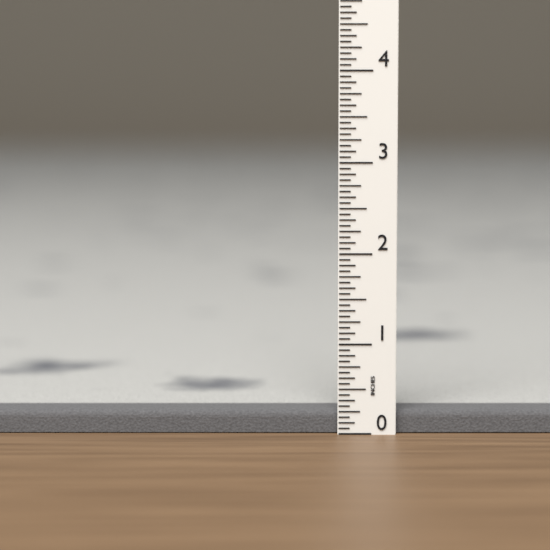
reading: 0.2500 in
